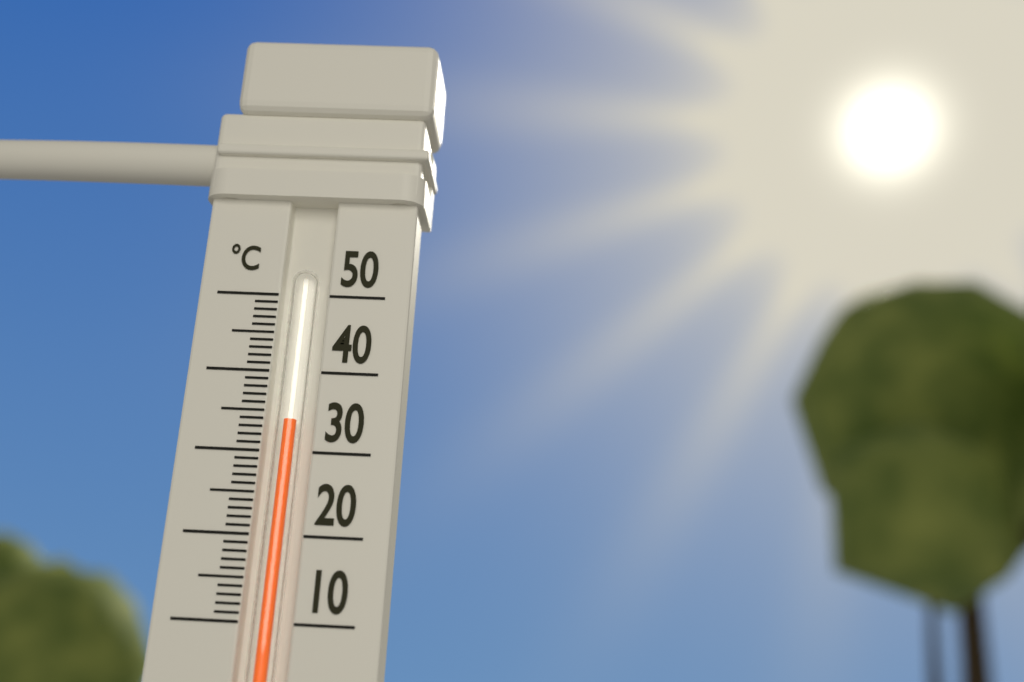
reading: 34 °C
